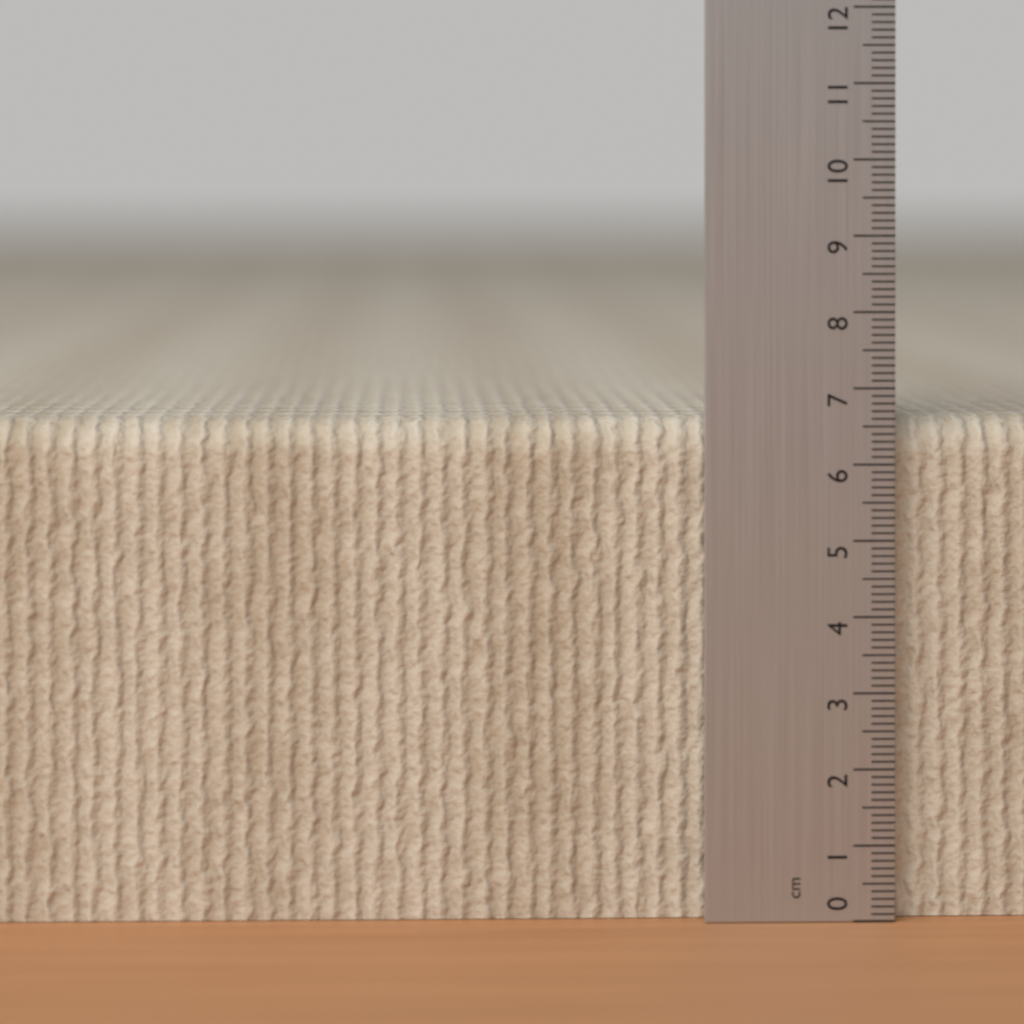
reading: 6.6 cm
